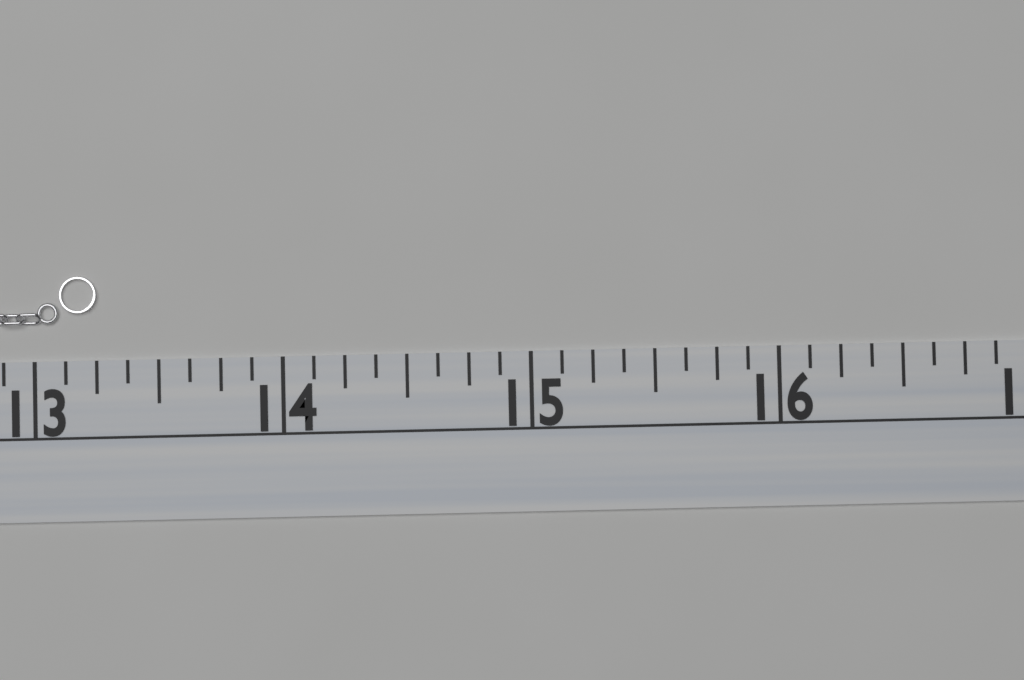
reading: 13.250 (no unit)
